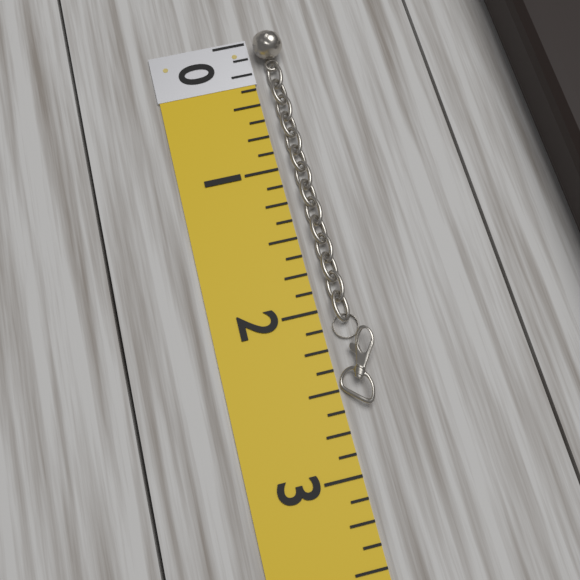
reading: 2.625 (no unit)
